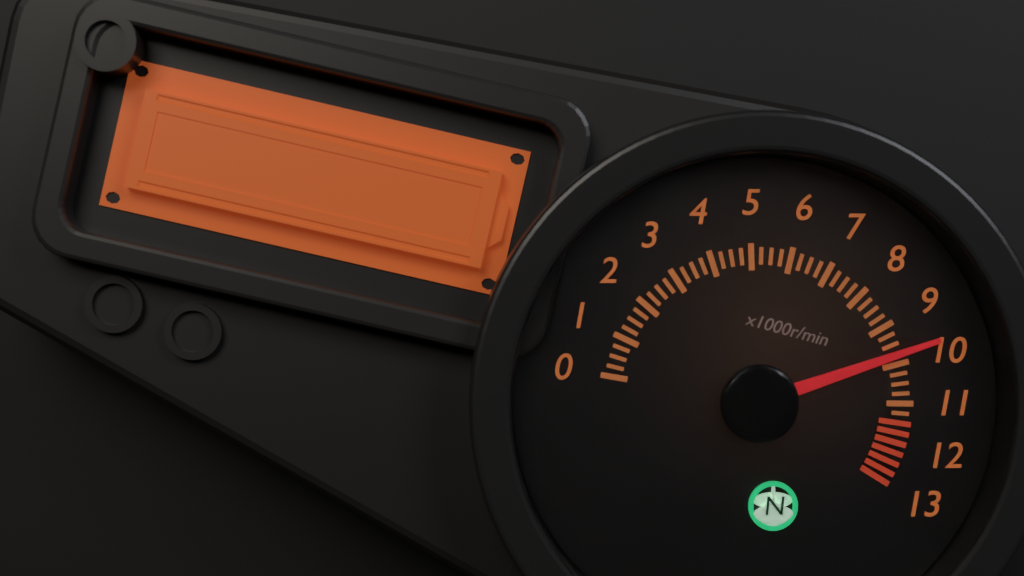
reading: 9.75 x1000r/min
